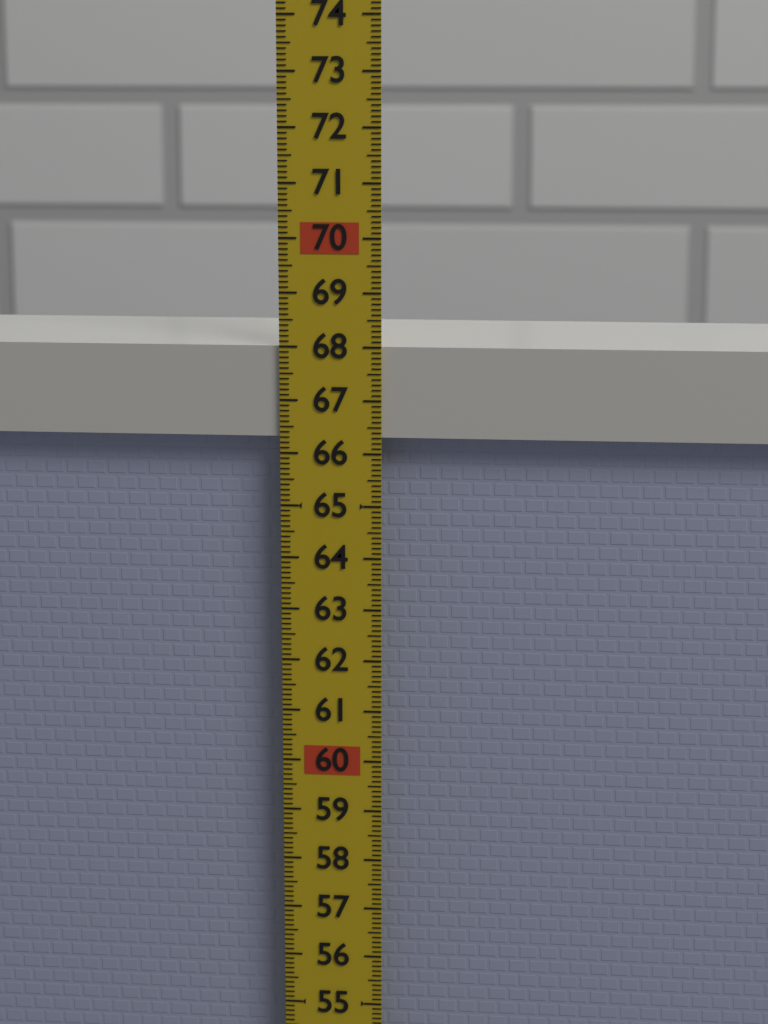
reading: 68.0 (no unit)
